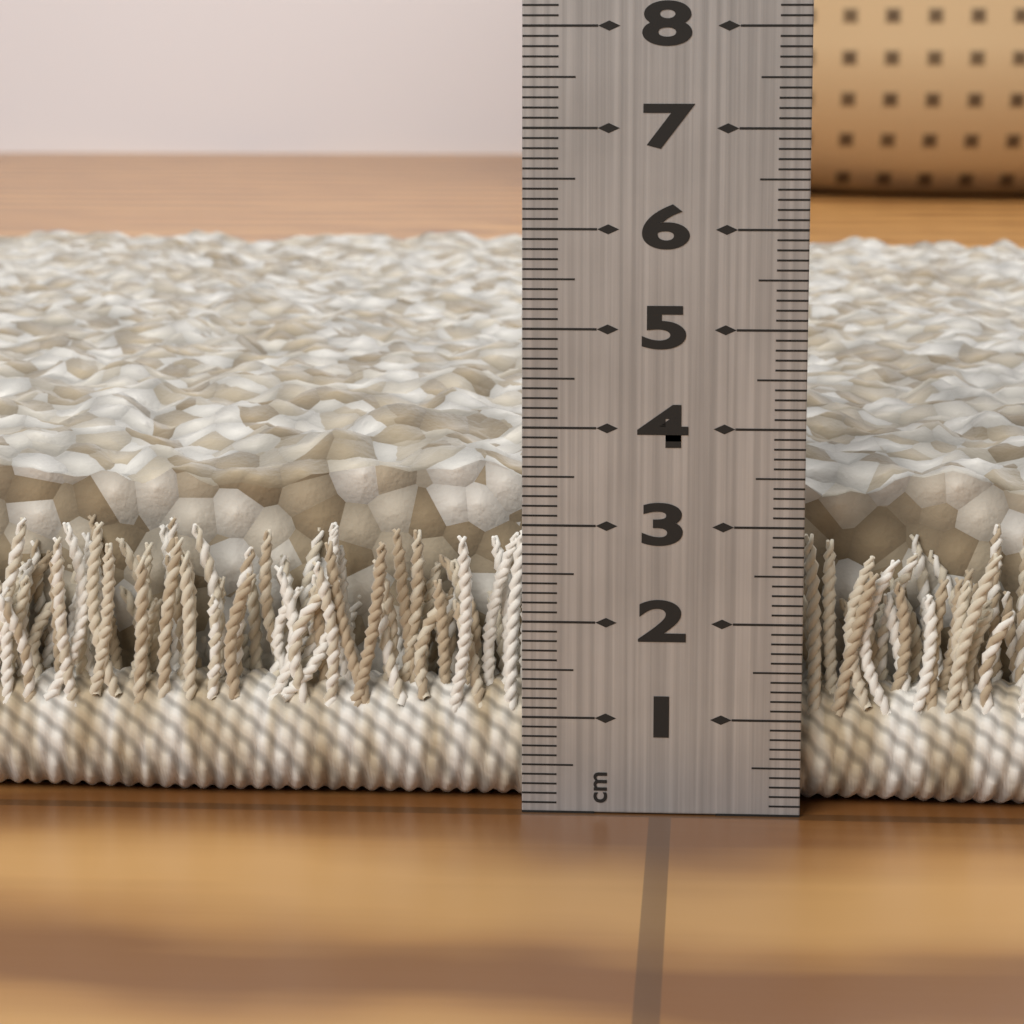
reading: 4.0 cm
